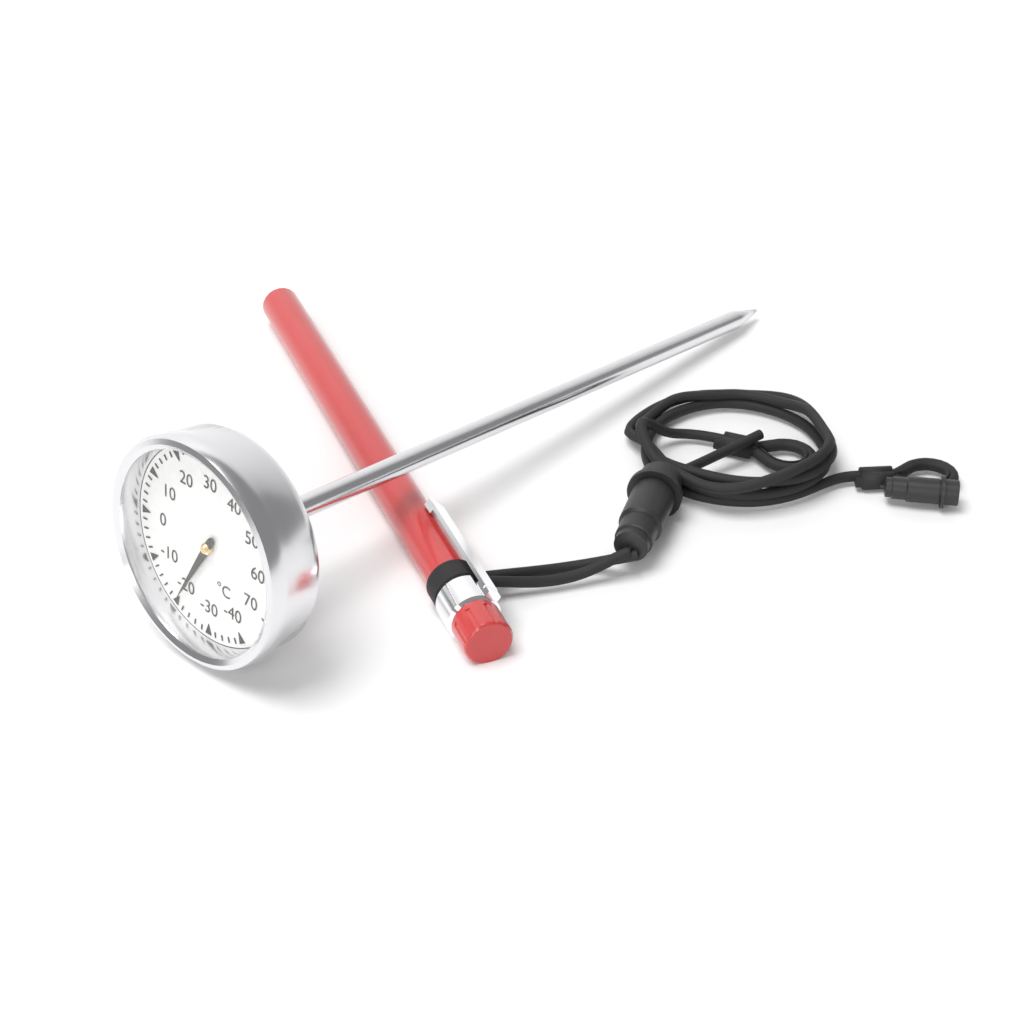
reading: -20 °C
